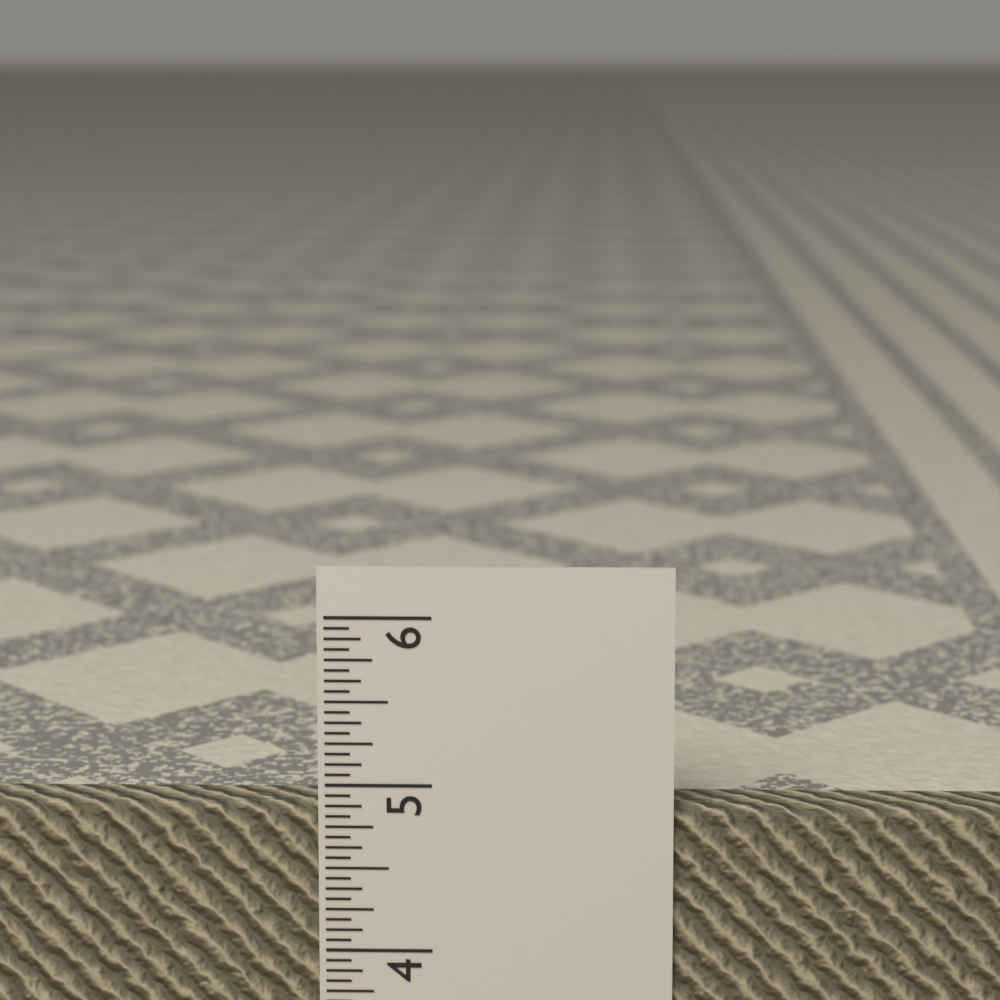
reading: 4.8750 in
